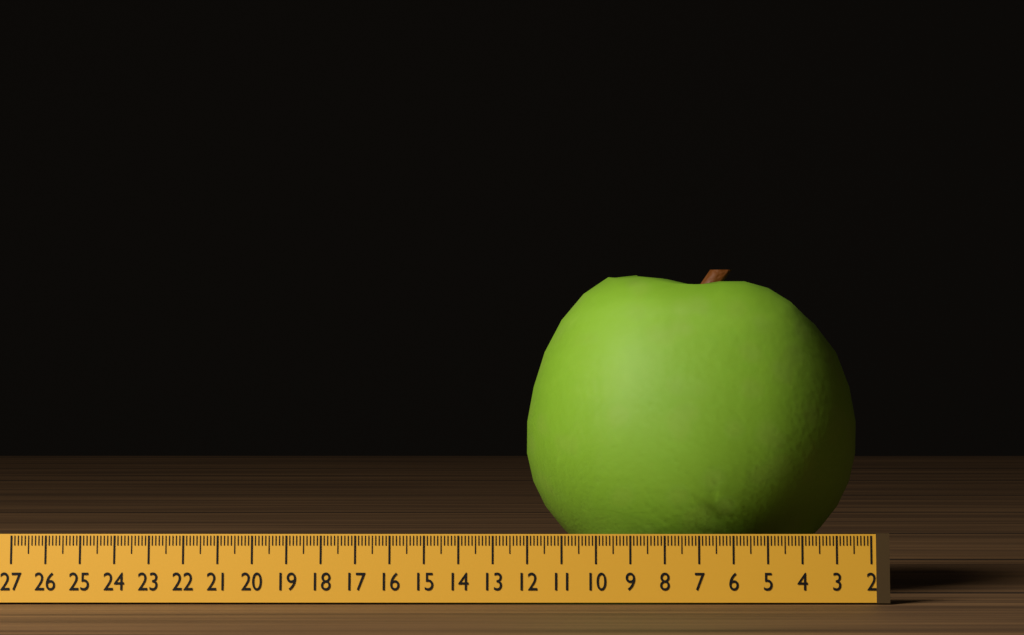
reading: 12.0 (no unit)
